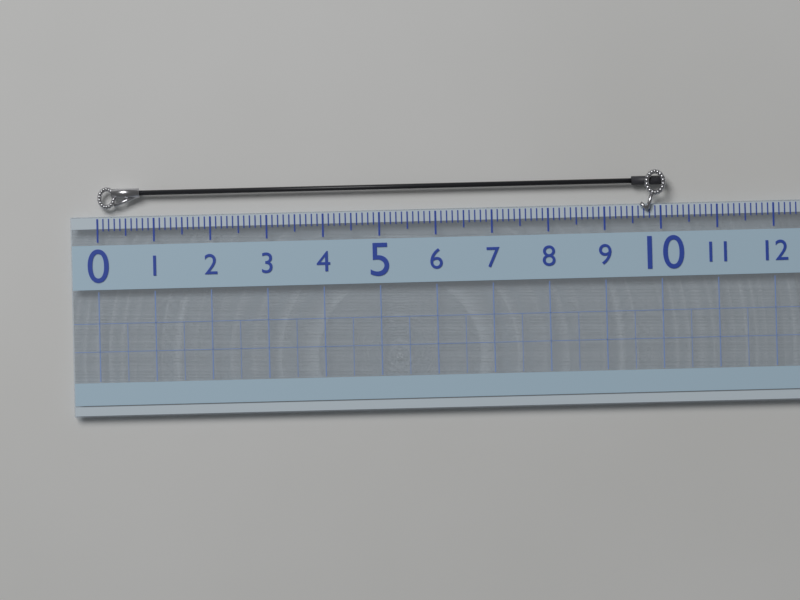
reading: 10.1 (no unit)
